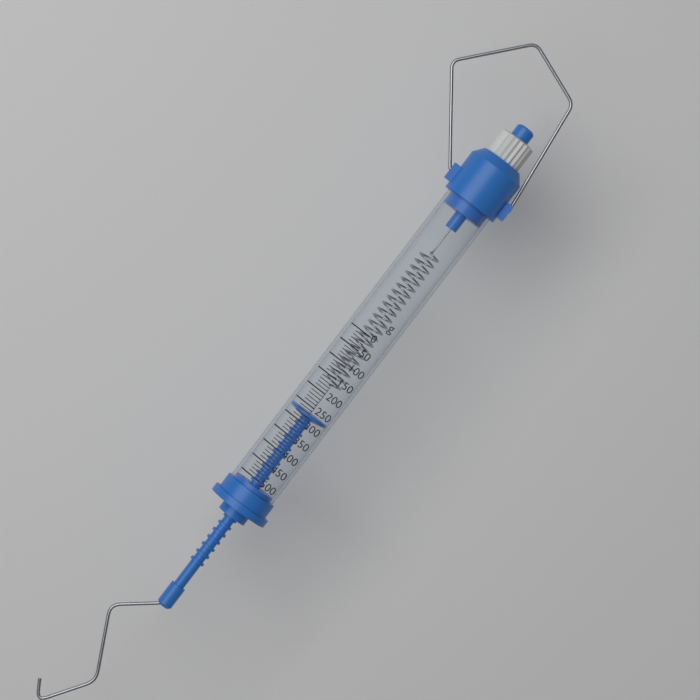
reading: 270 g
